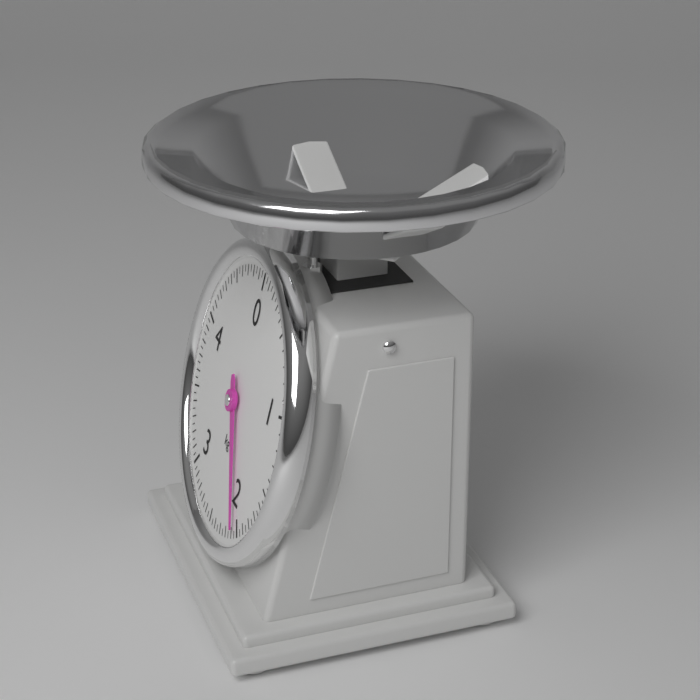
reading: 2.05 kg
